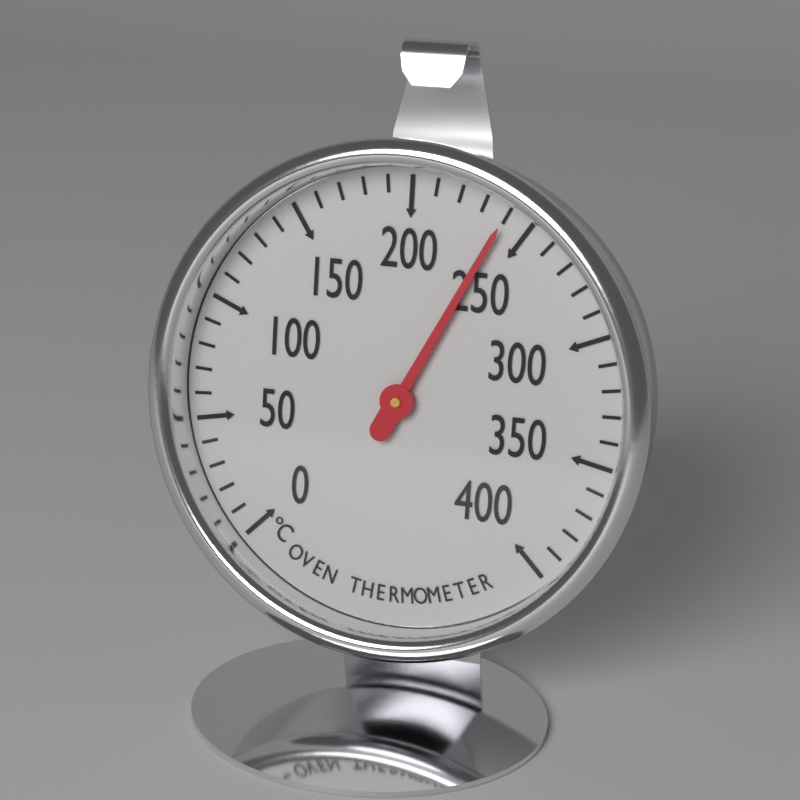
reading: 240 °C
